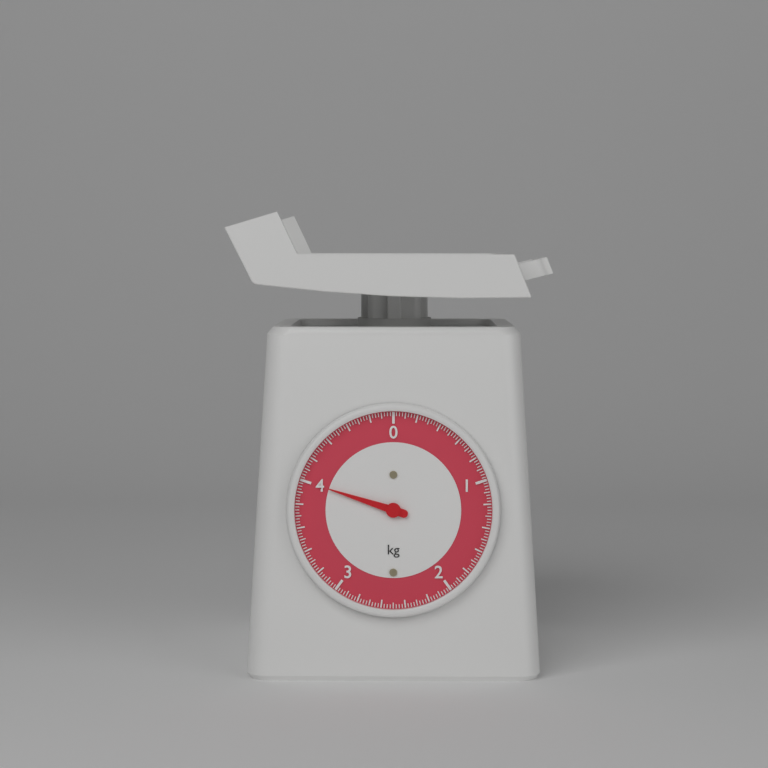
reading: 4.000 kg
